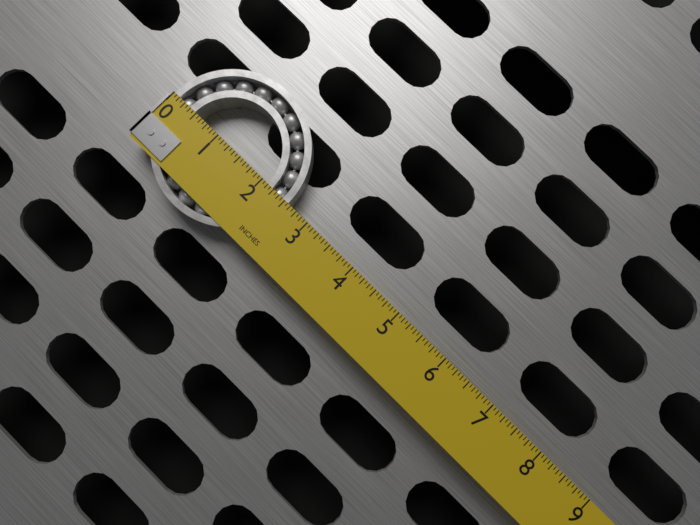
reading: 2.5625 in
